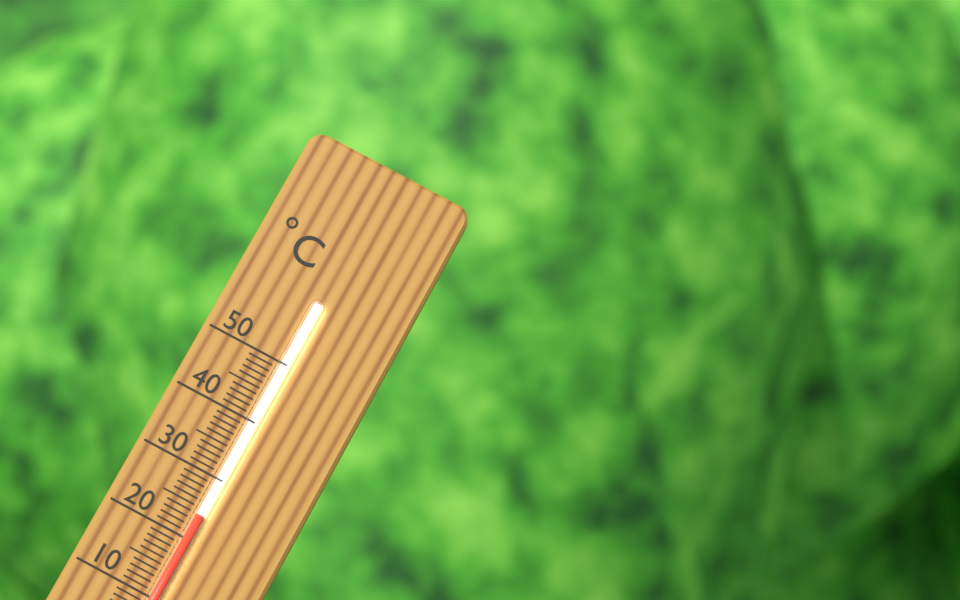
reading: 24 °C
